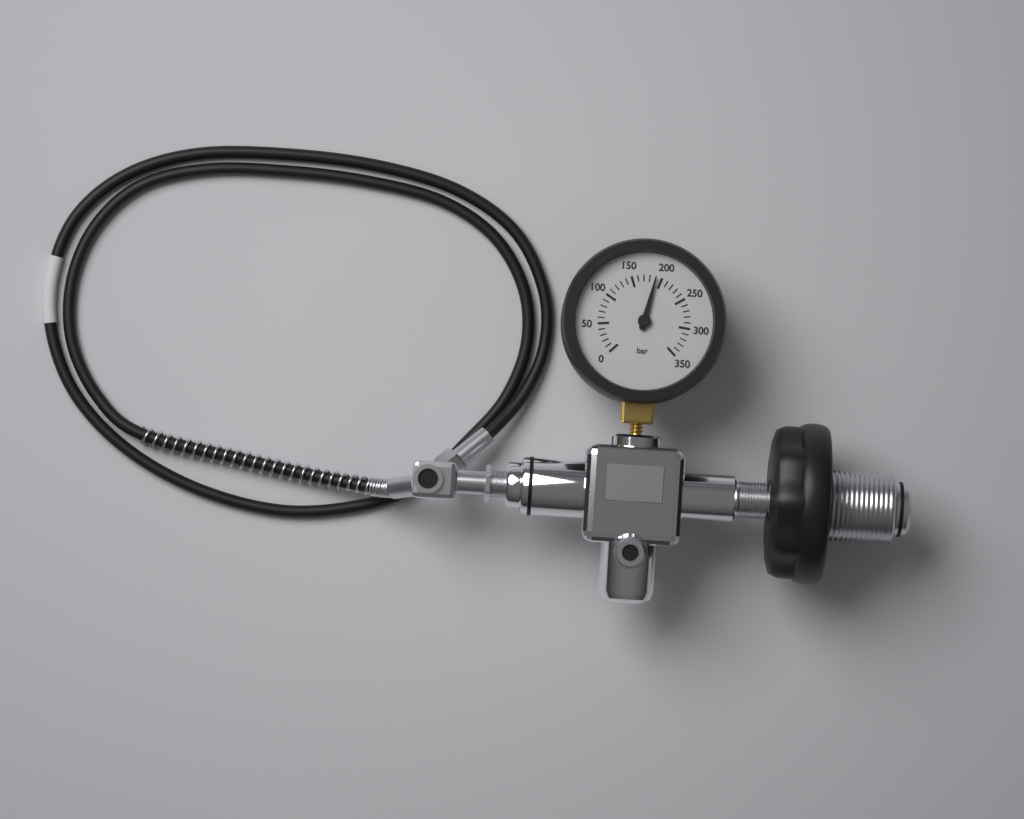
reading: 190 bar
